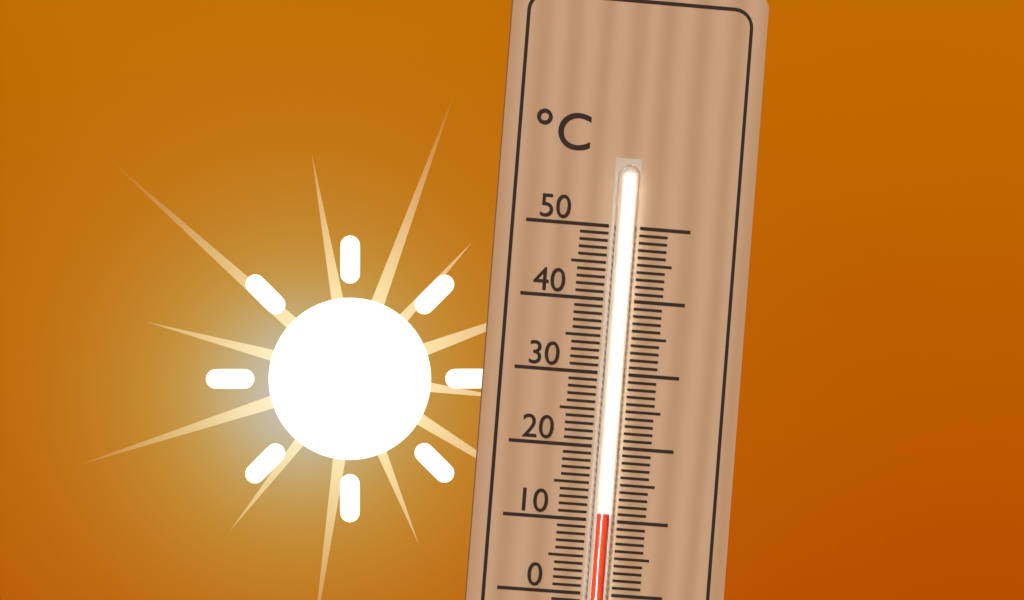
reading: 11 °C
